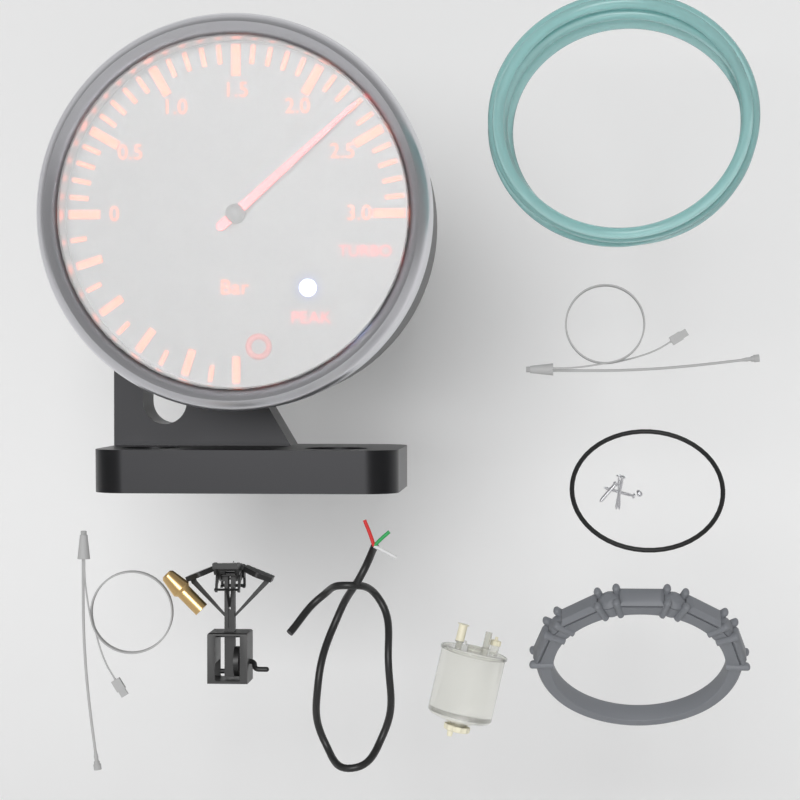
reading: 2.3 bar
